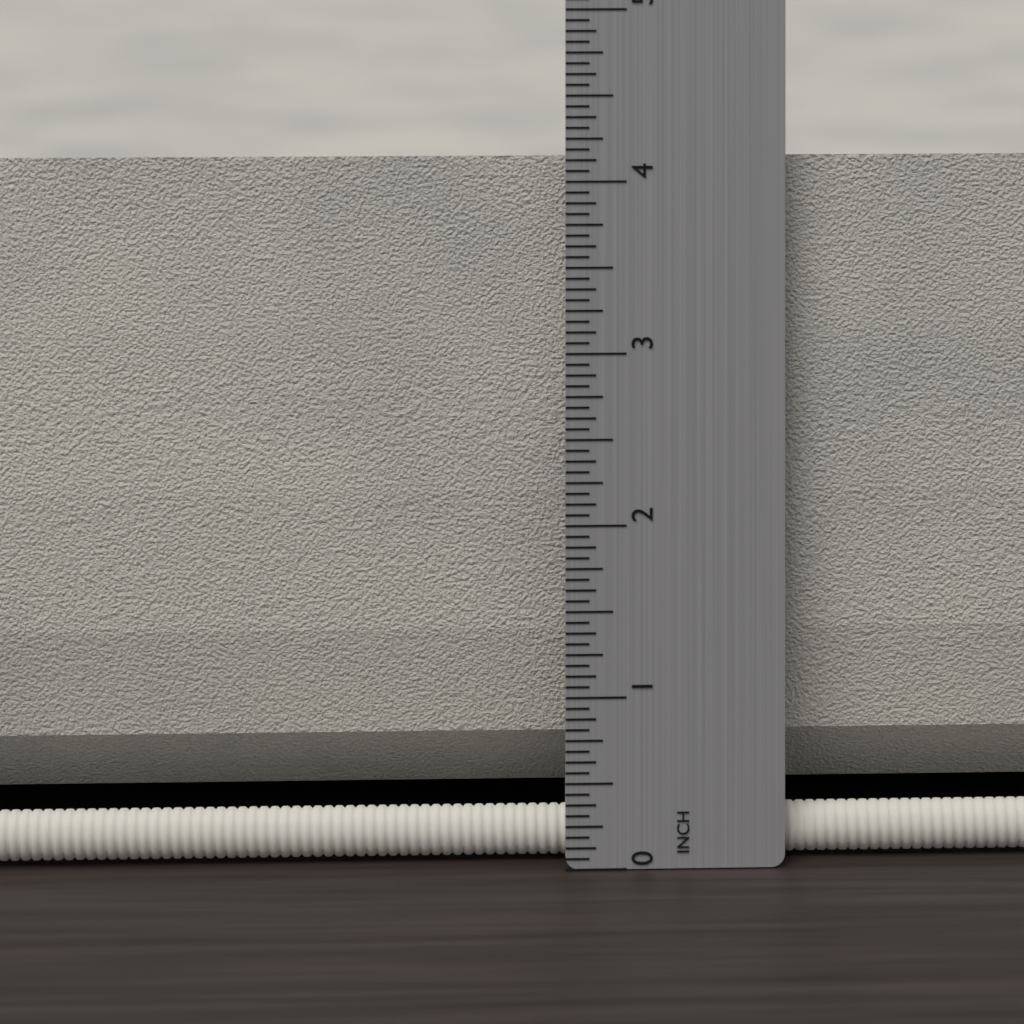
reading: 4.1250 in
